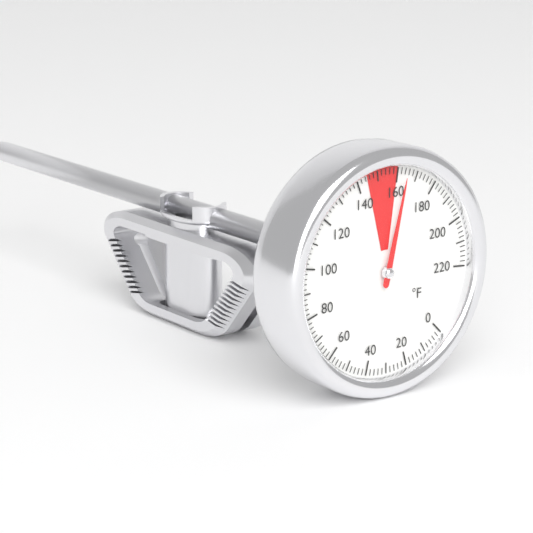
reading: 164 °F
